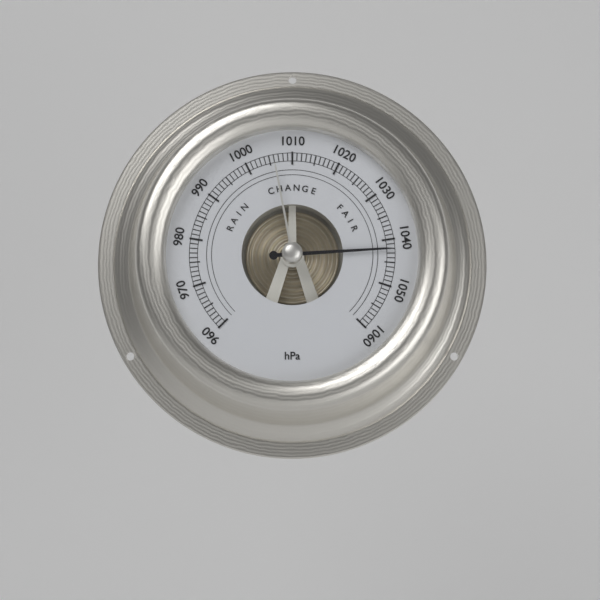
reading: 1042 hPa
